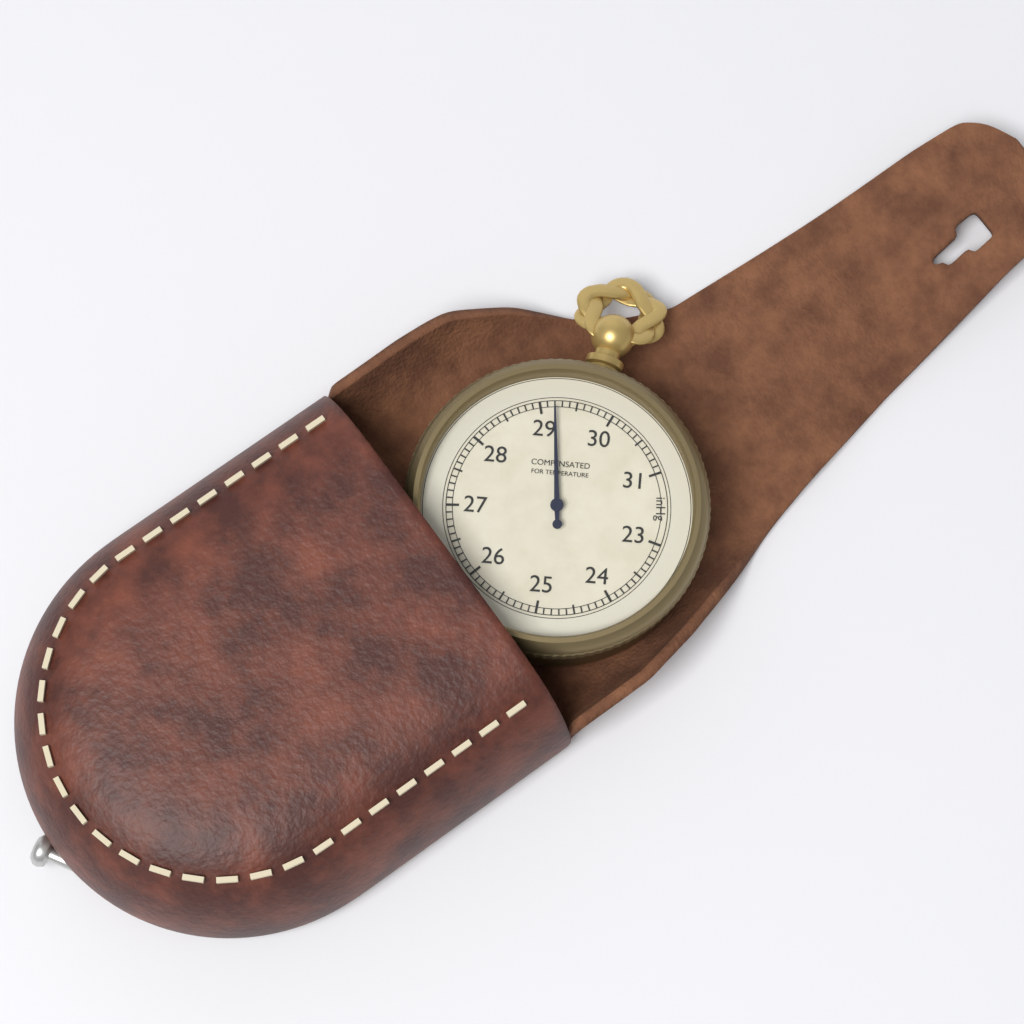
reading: 29.2 inHg
